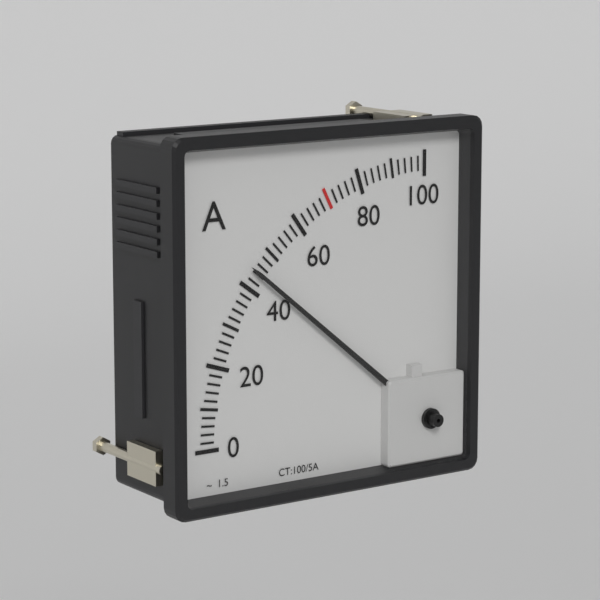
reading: 44 A
